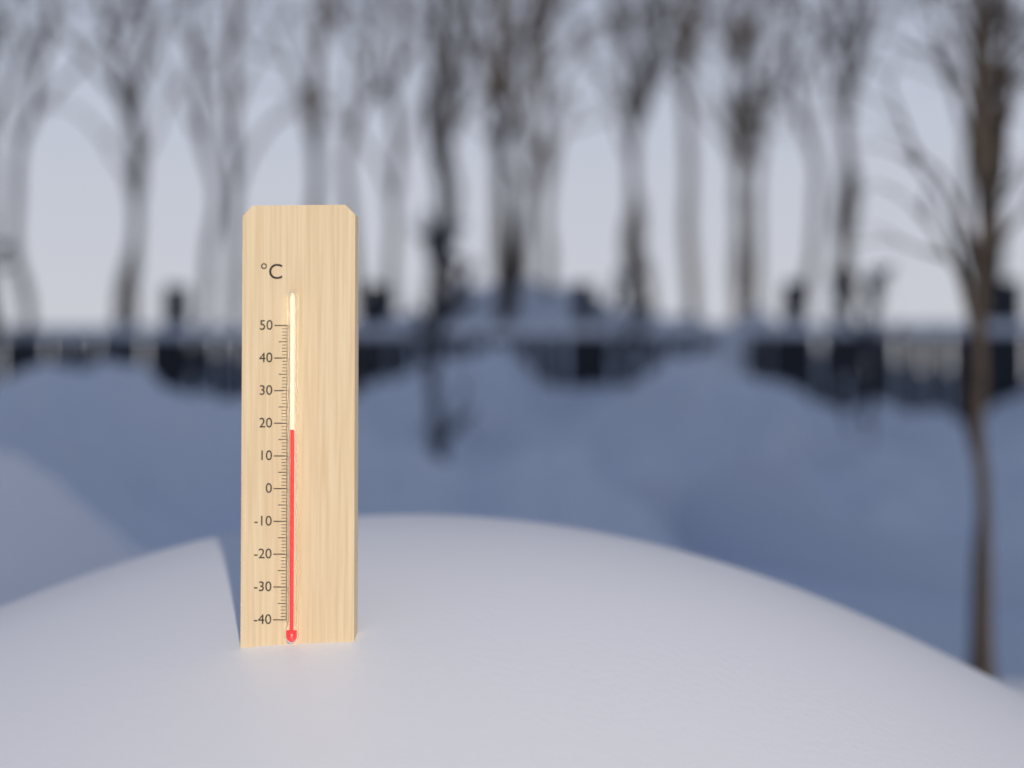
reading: 18 °C
